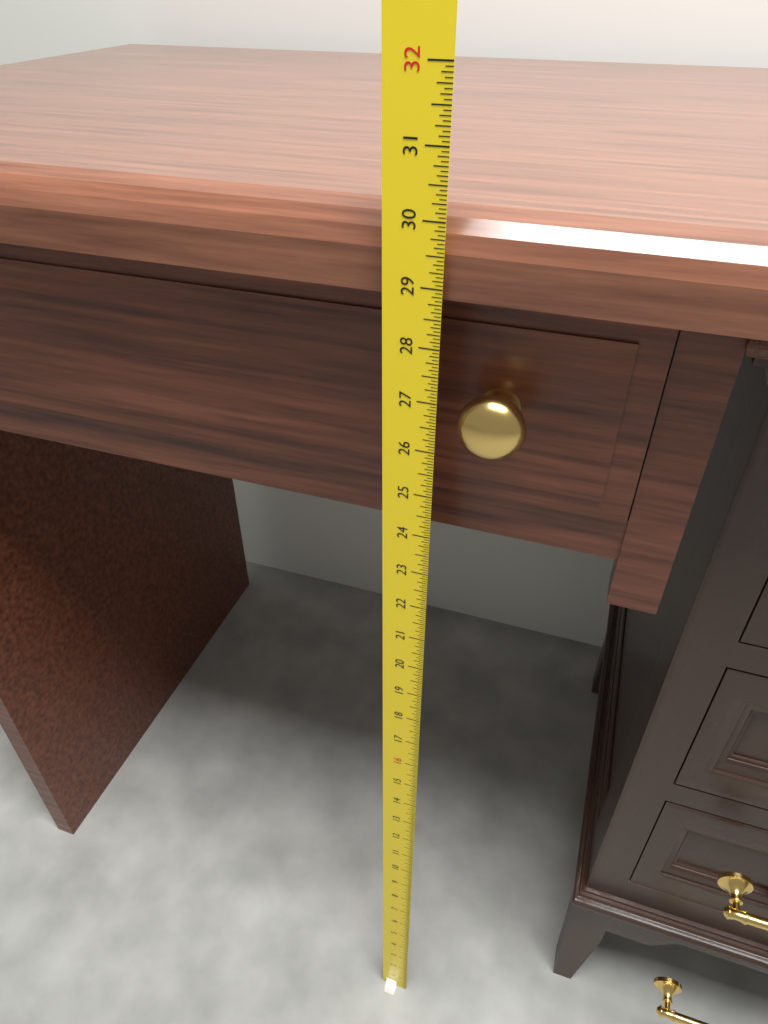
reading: 30.0625 (no unit)
